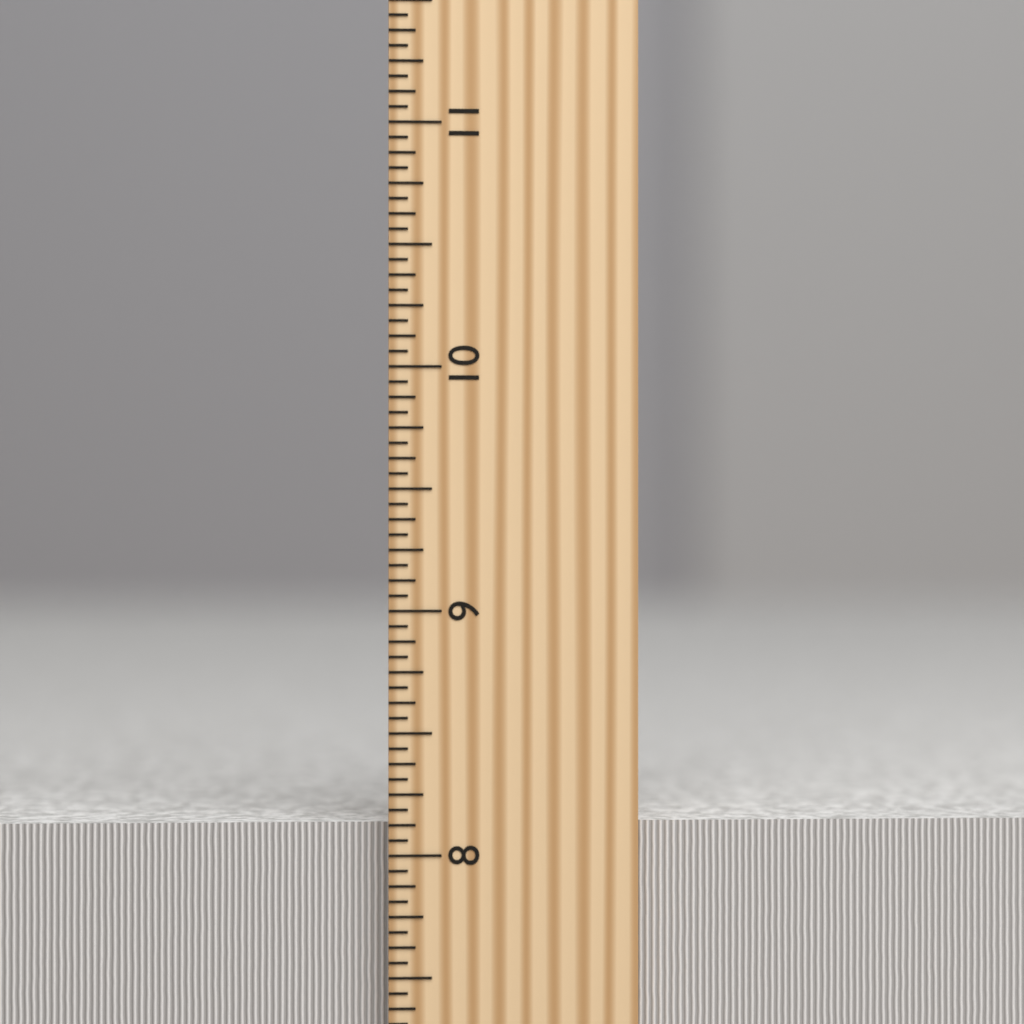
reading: 8.1250 inch
